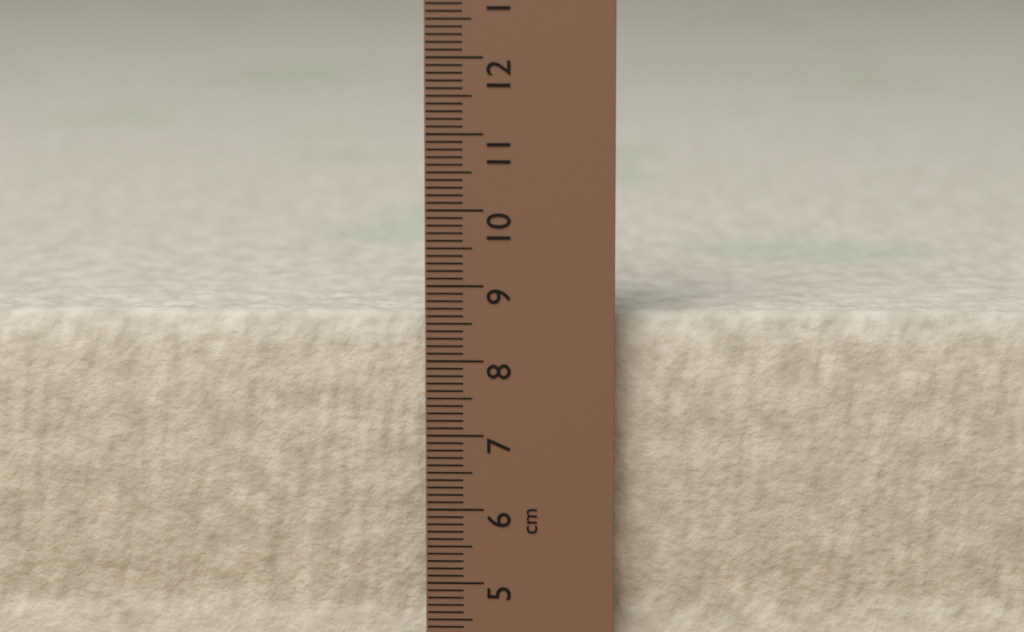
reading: 8.6 cm
